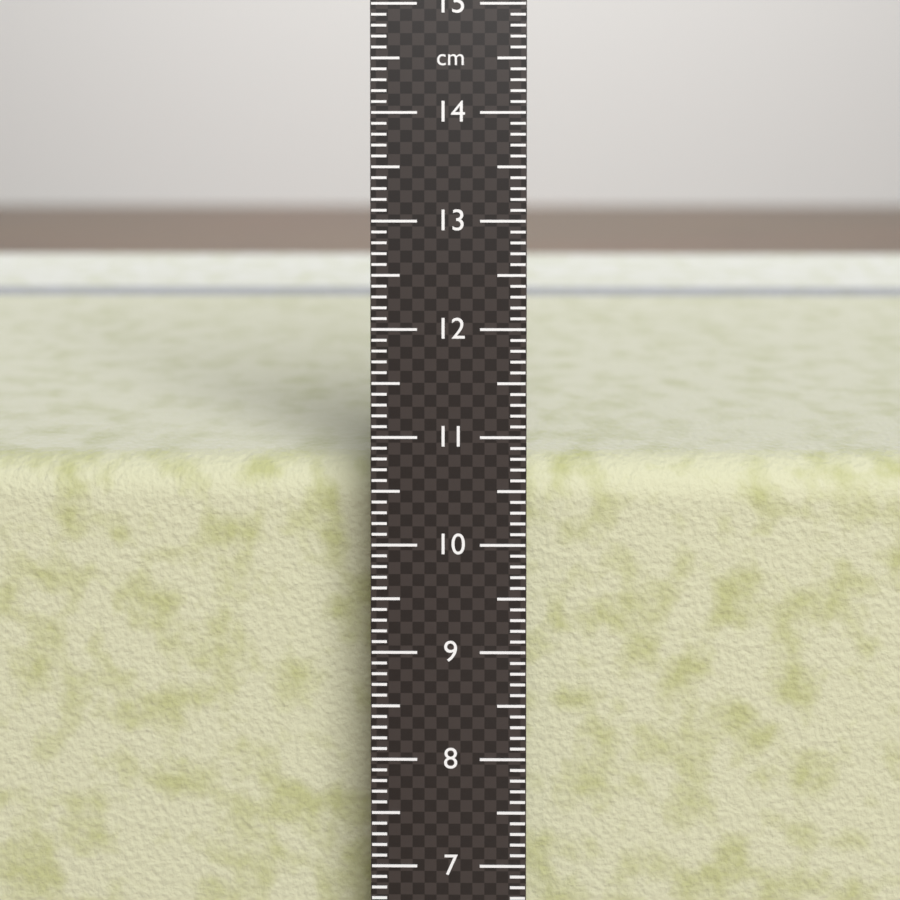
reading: 10.6 cm
